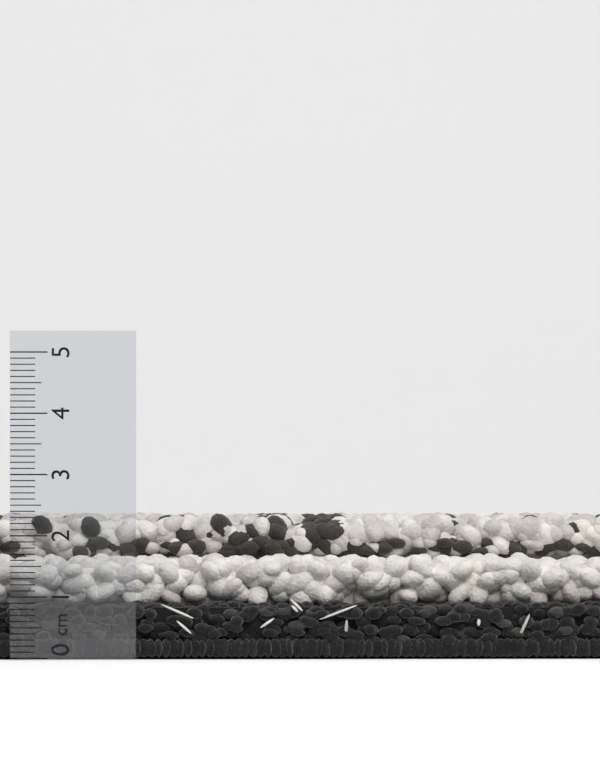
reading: 2.4 cm
